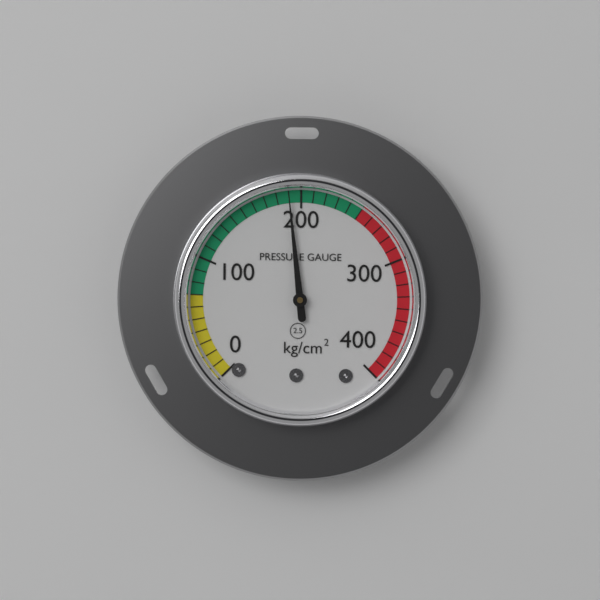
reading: 190 kg/cm²
